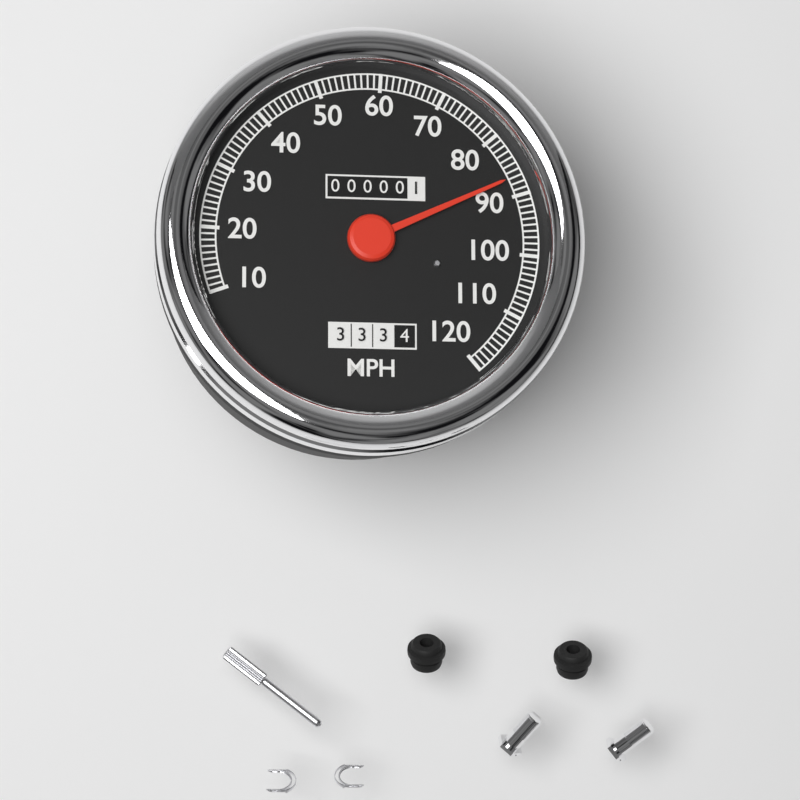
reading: 87 MPH
